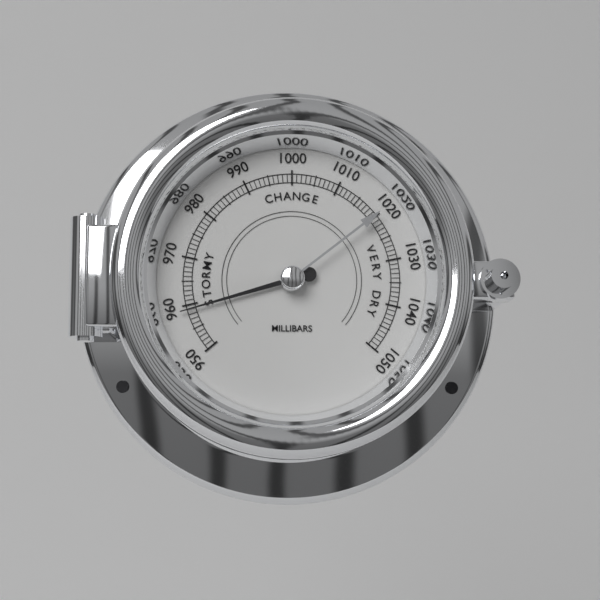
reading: 959 mbar
